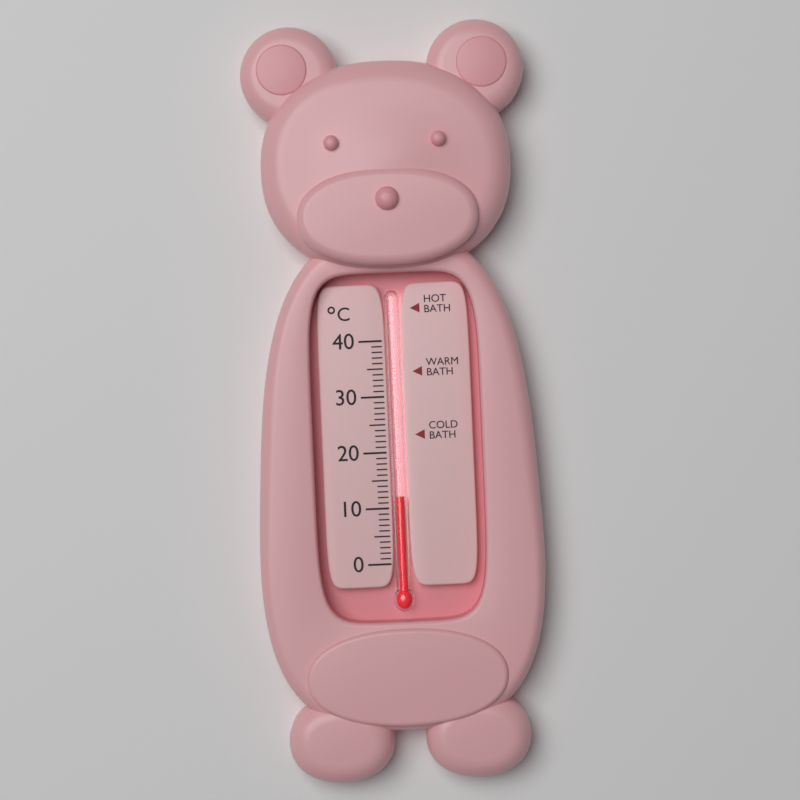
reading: 12 °C
